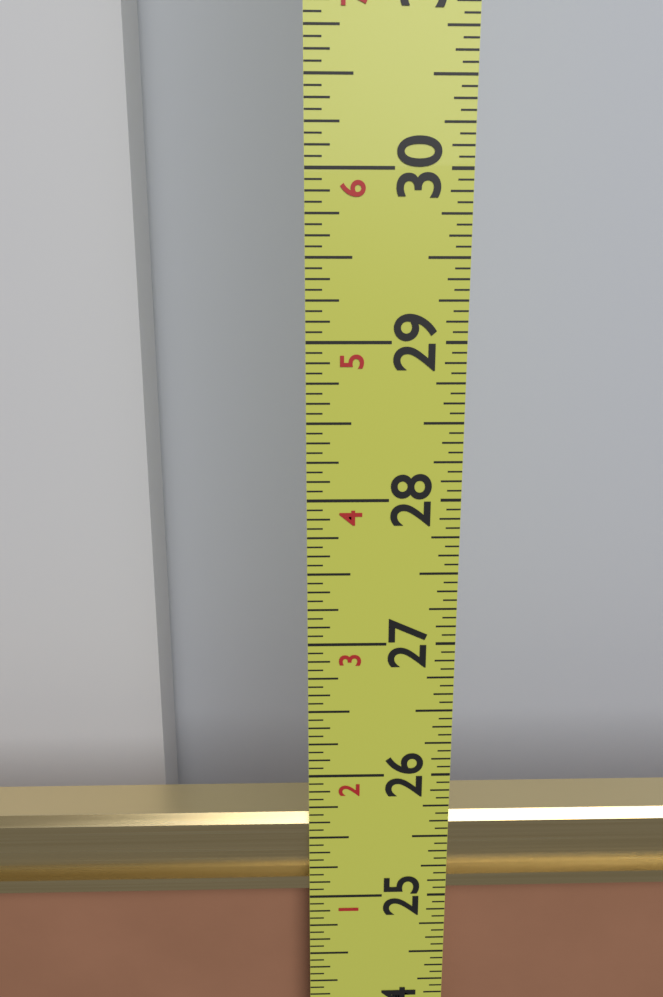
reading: 25.6250 in
